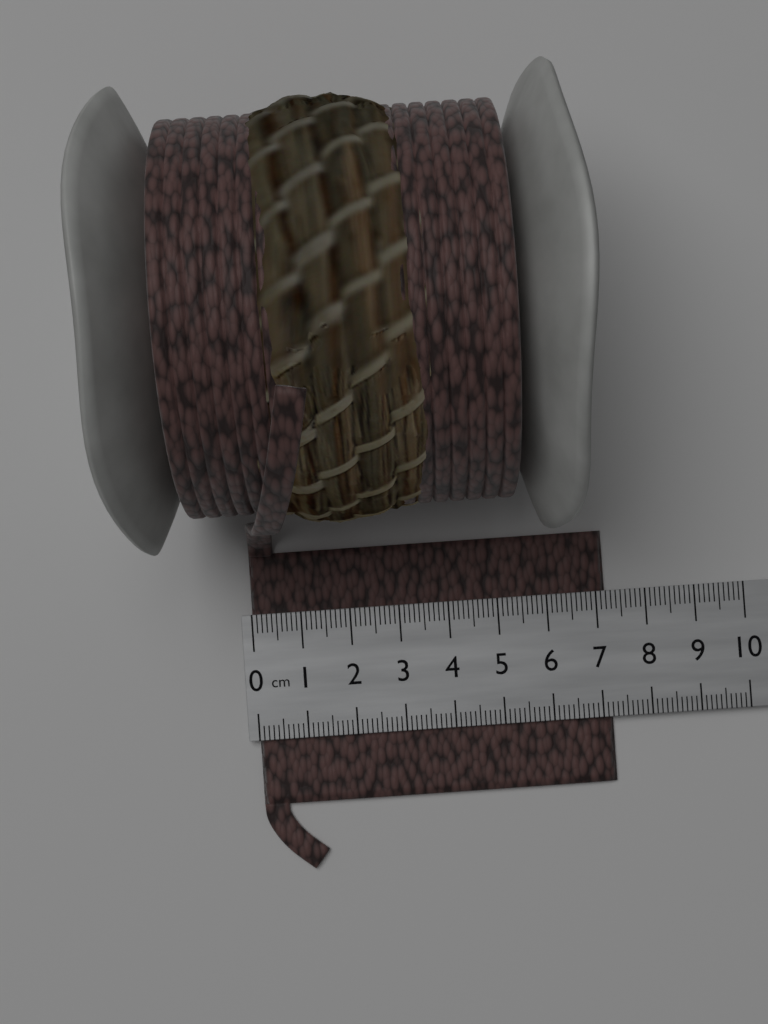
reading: 7.2 cm
